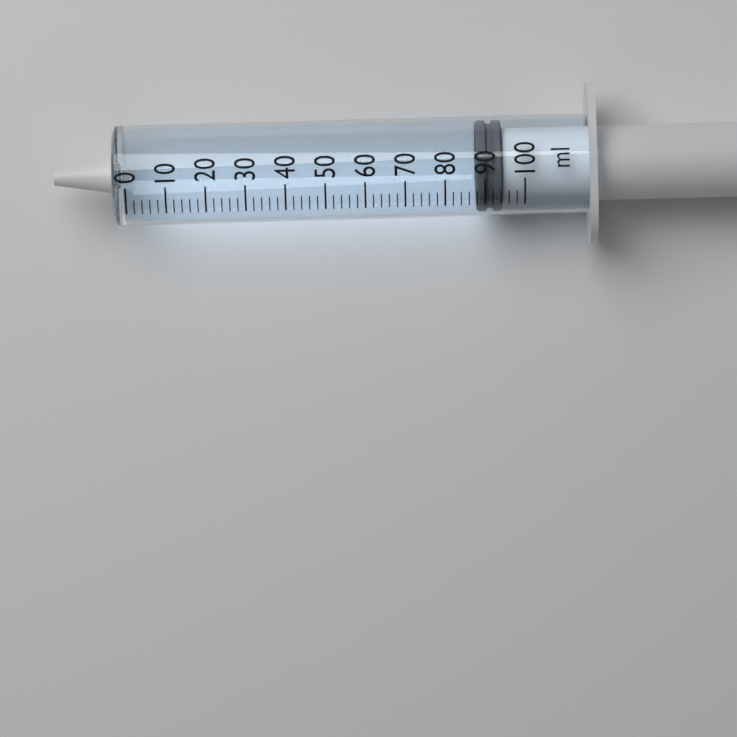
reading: 88 ml
